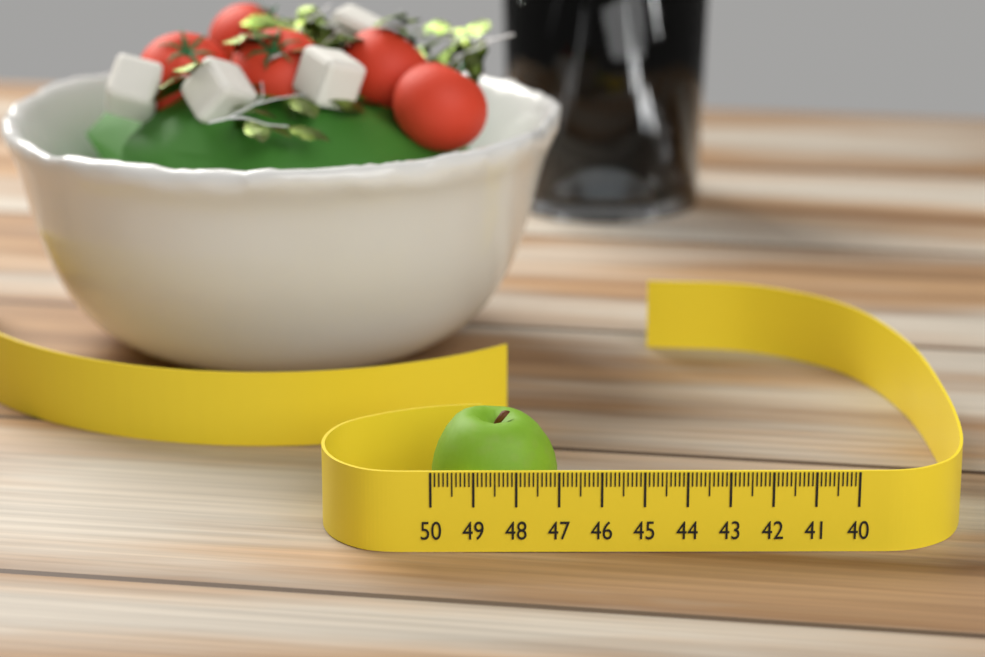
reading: 47.0 (no unit)
